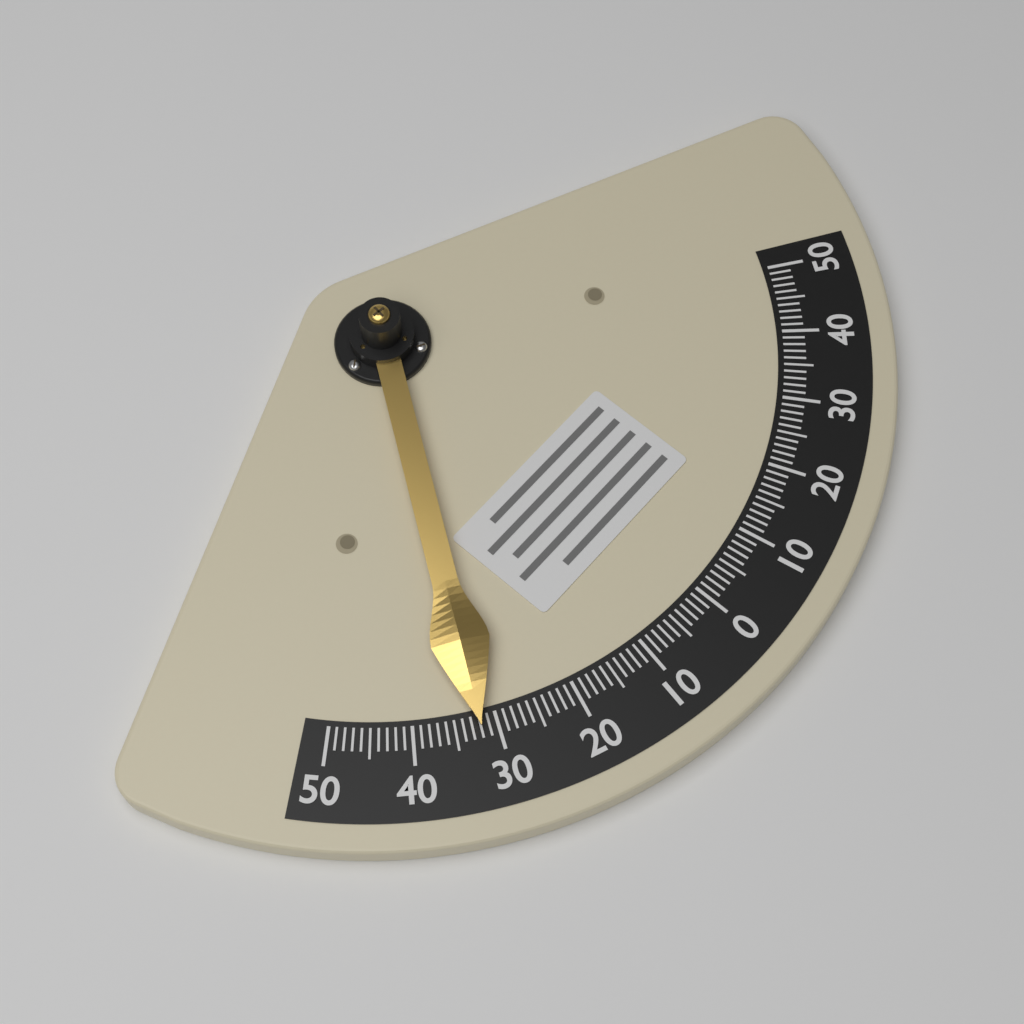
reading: -32 (no unit)
